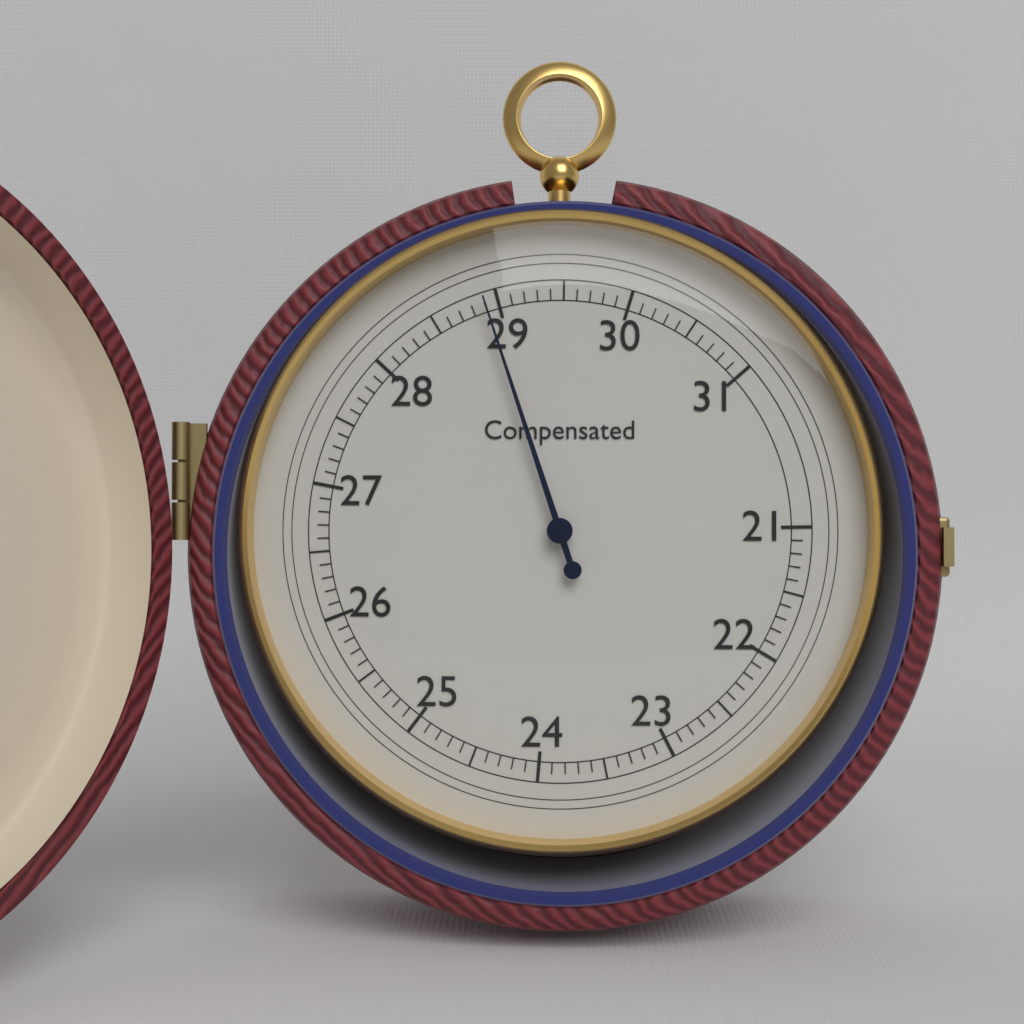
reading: 28.9 (no unit)
